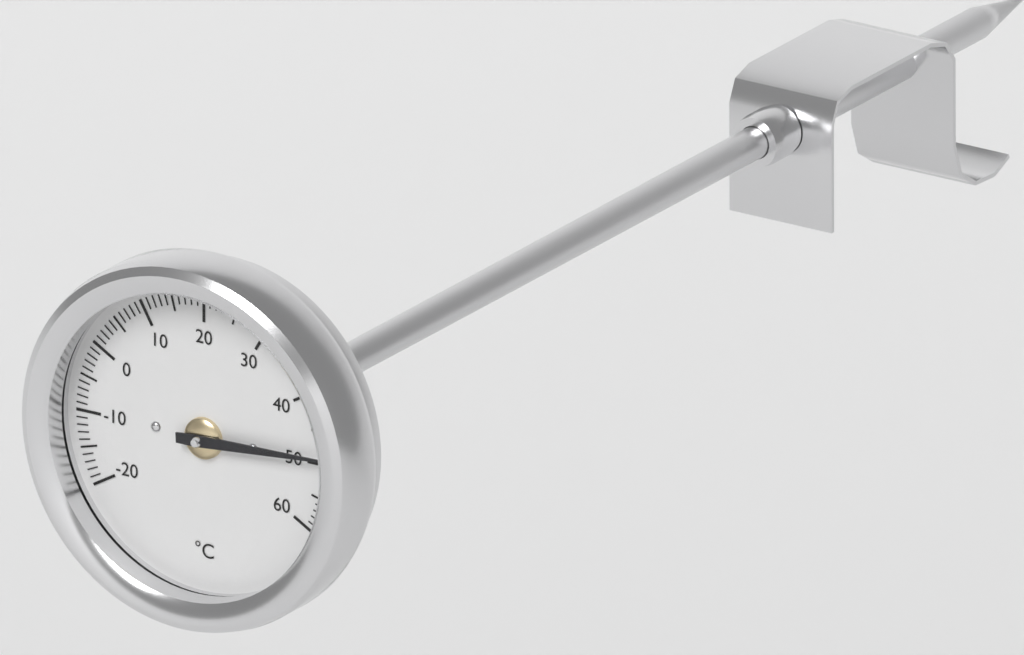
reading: 49 °C
